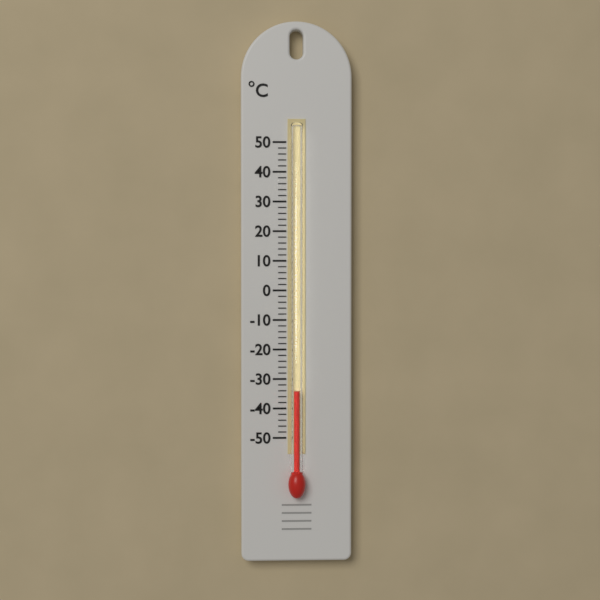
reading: -34 °C
